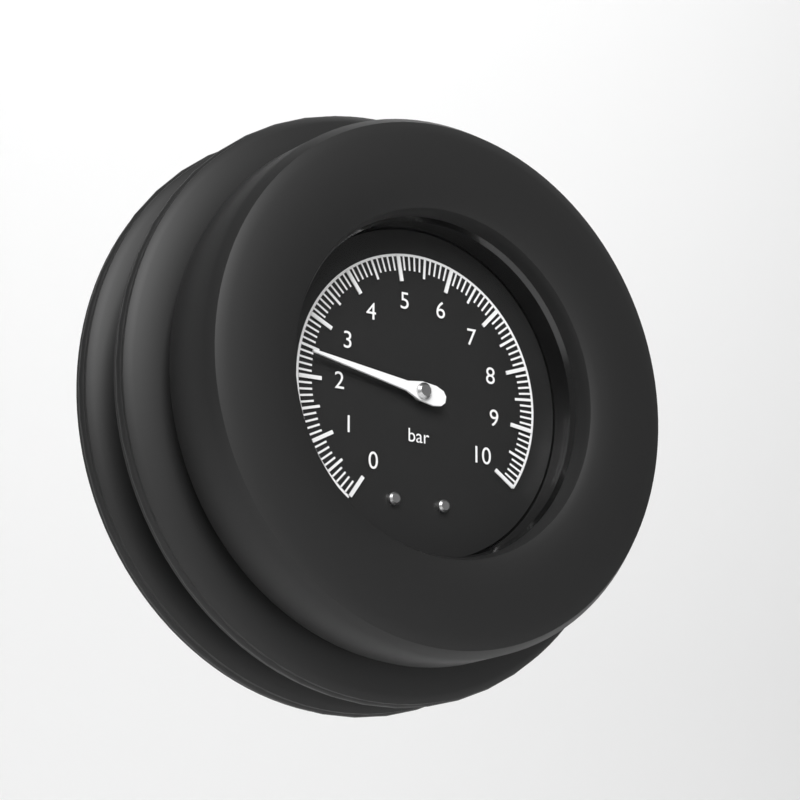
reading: 2.4 bar
